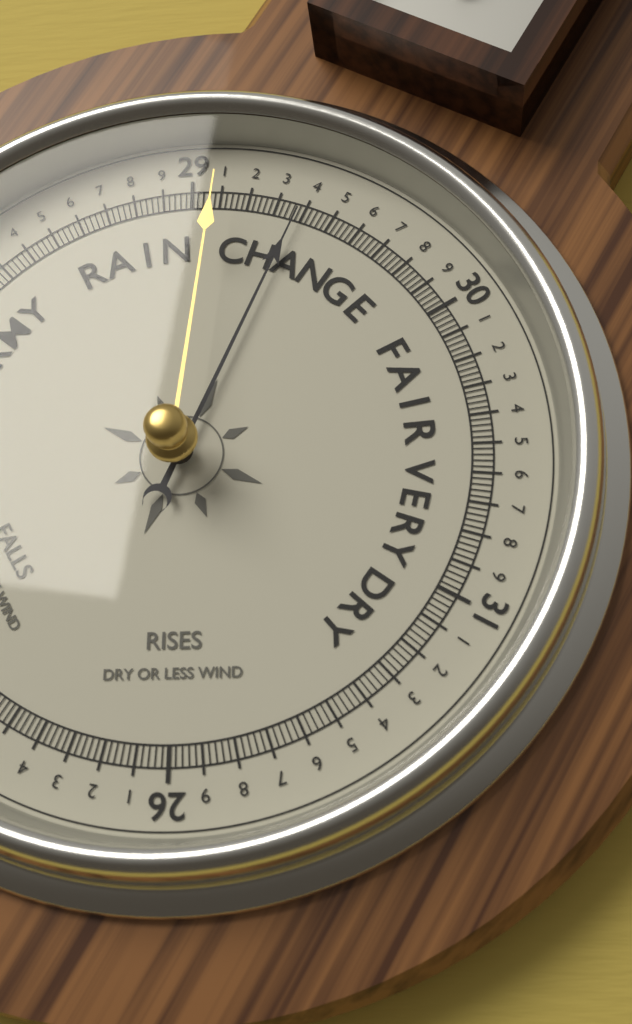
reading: 29.38 (no unit)
